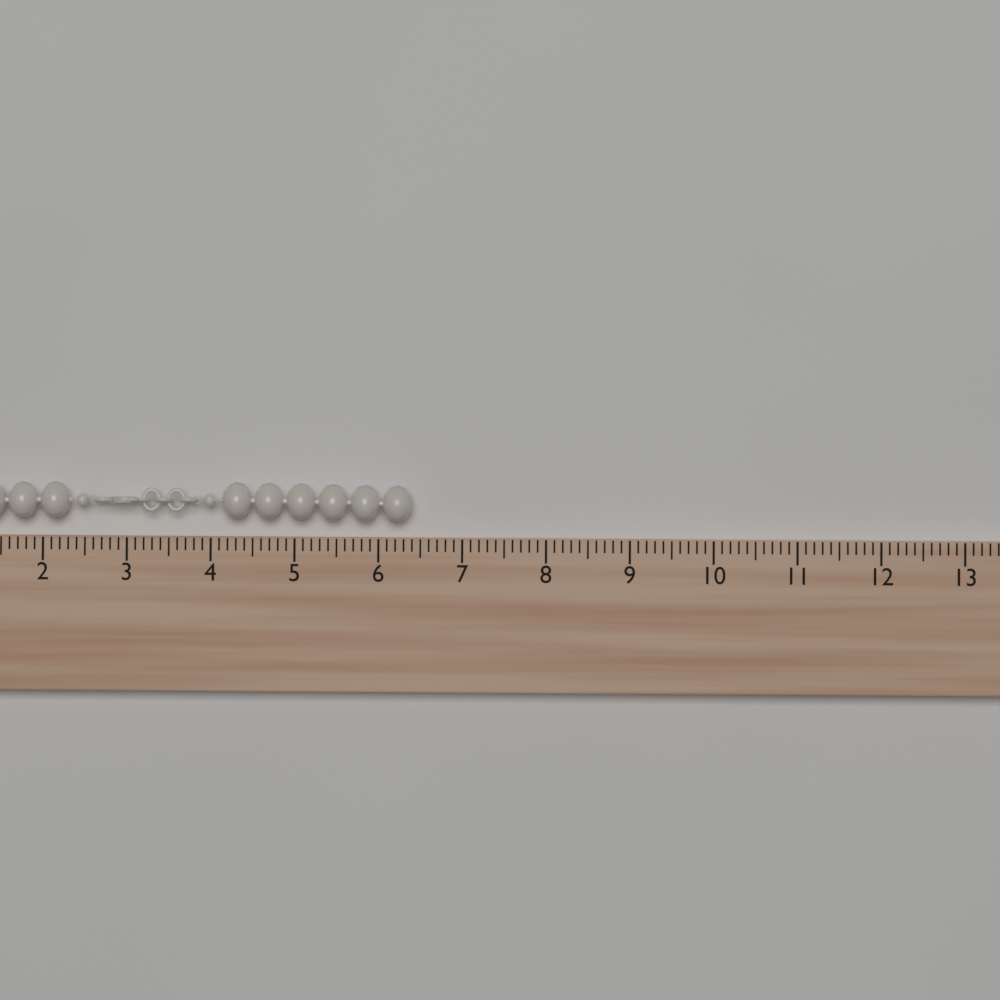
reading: 6.4 (no unit)
